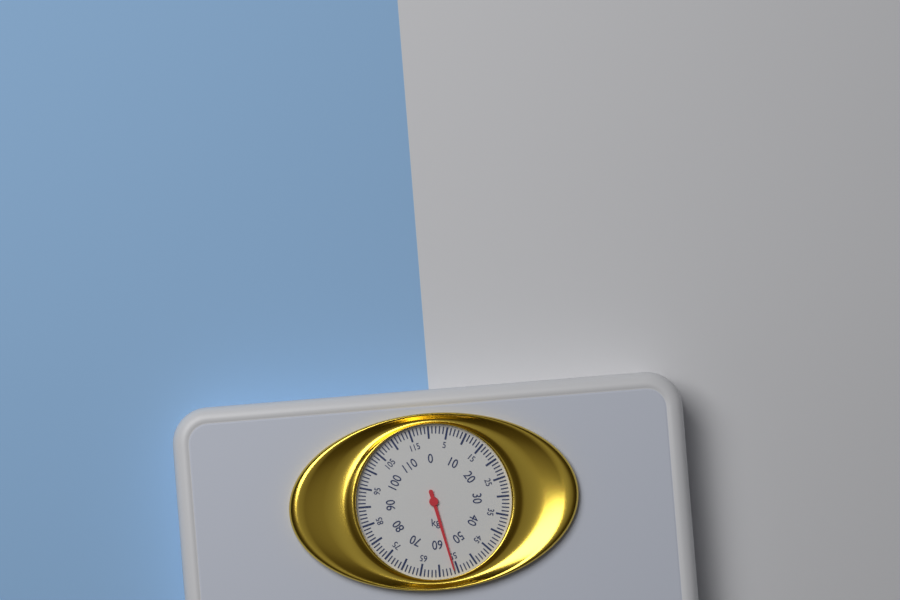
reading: 56 kg
